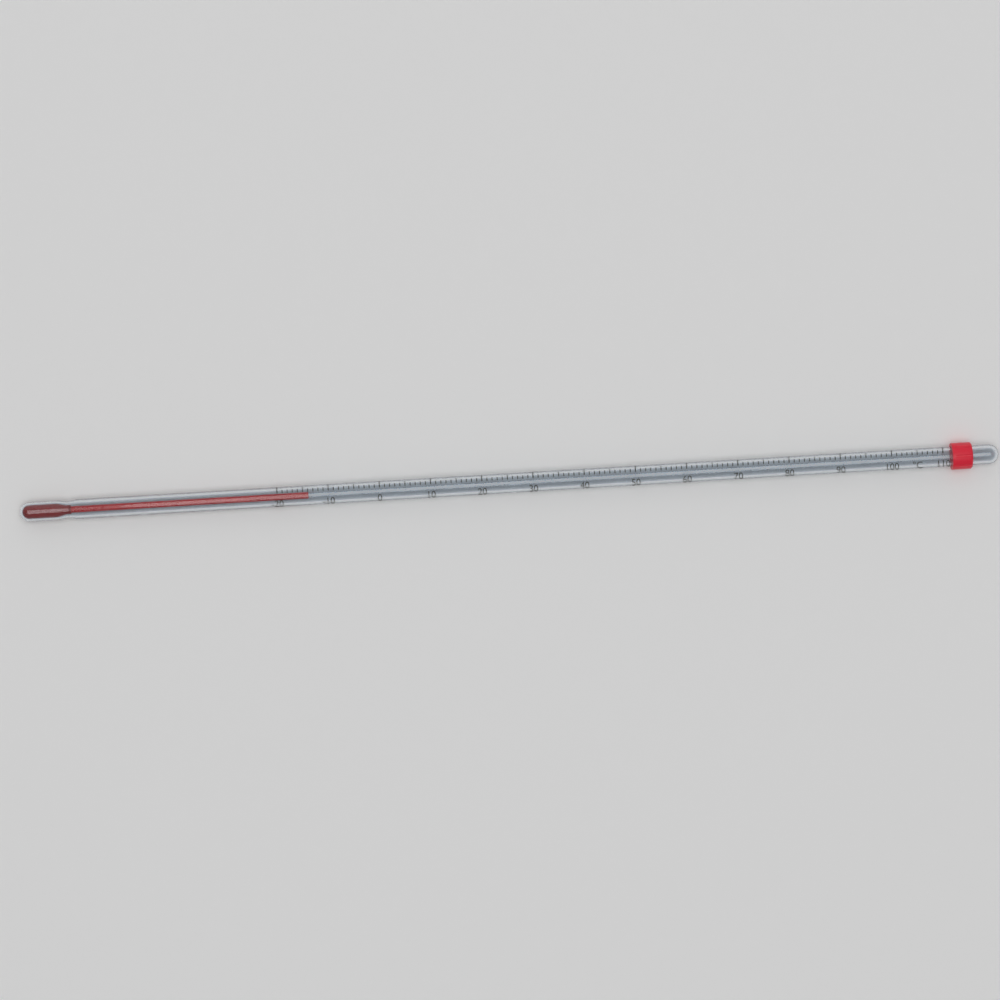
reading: -14 °C
